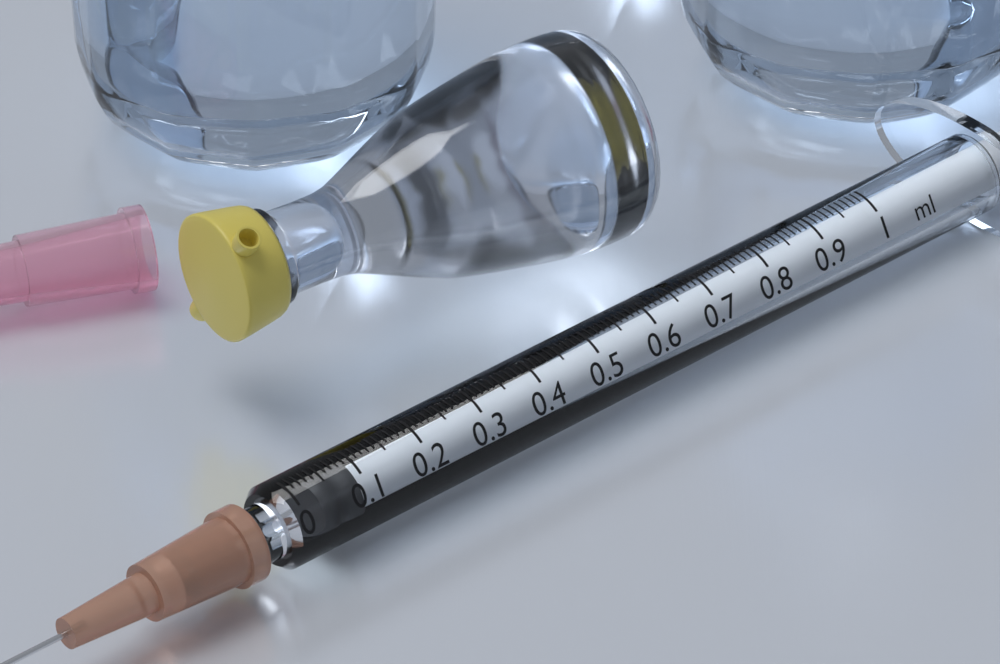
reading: 0.04 ml
